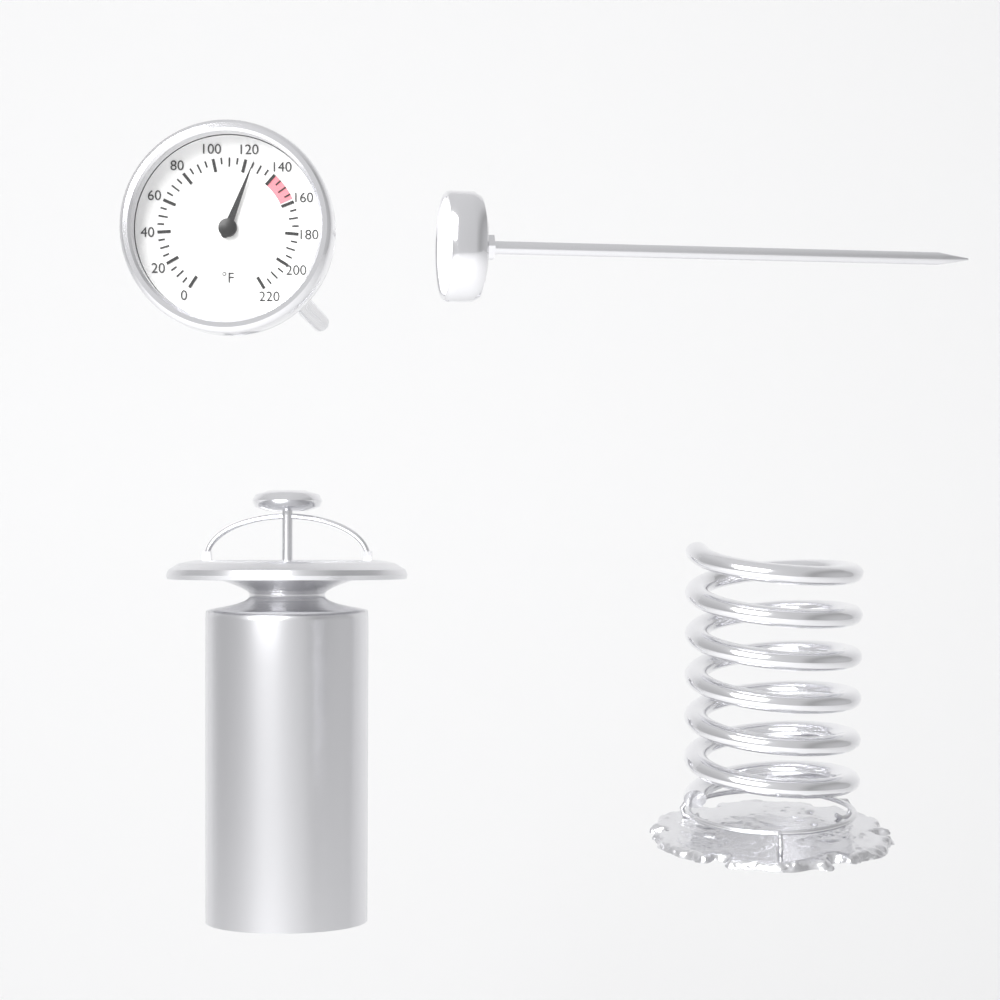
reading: 125 °F
